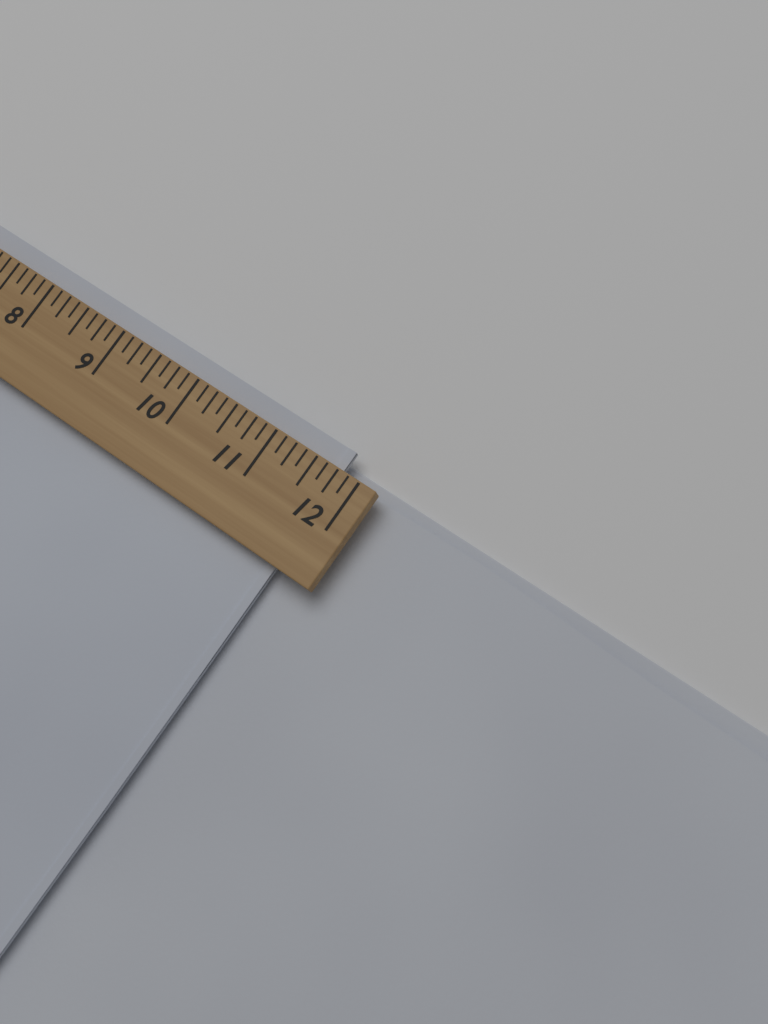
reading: 11.750 (no unit)
